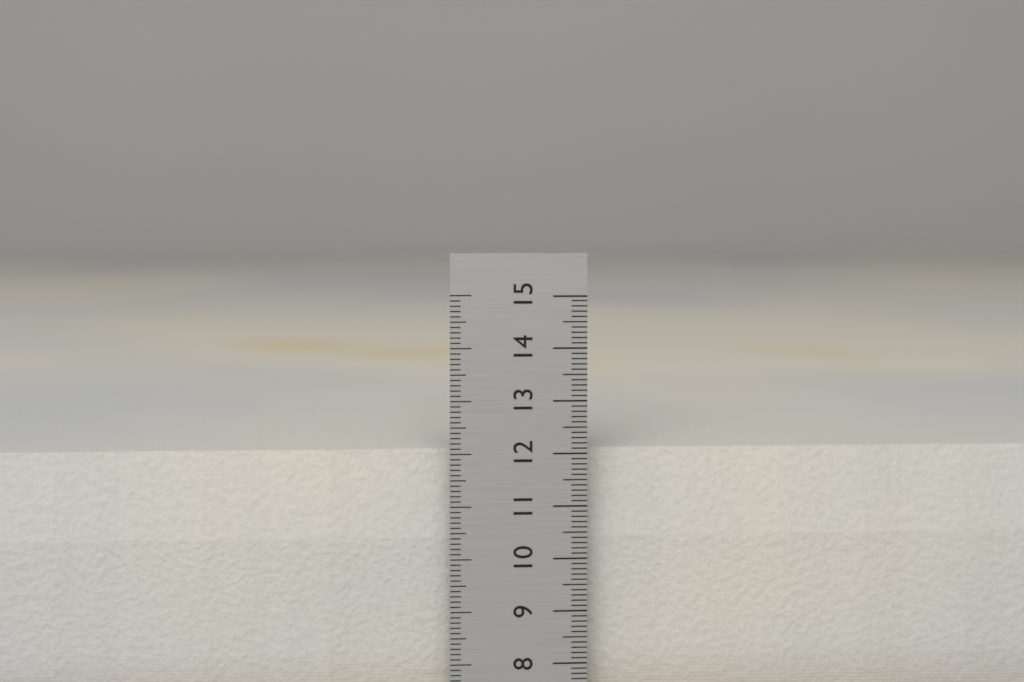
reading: 12.0 cm
